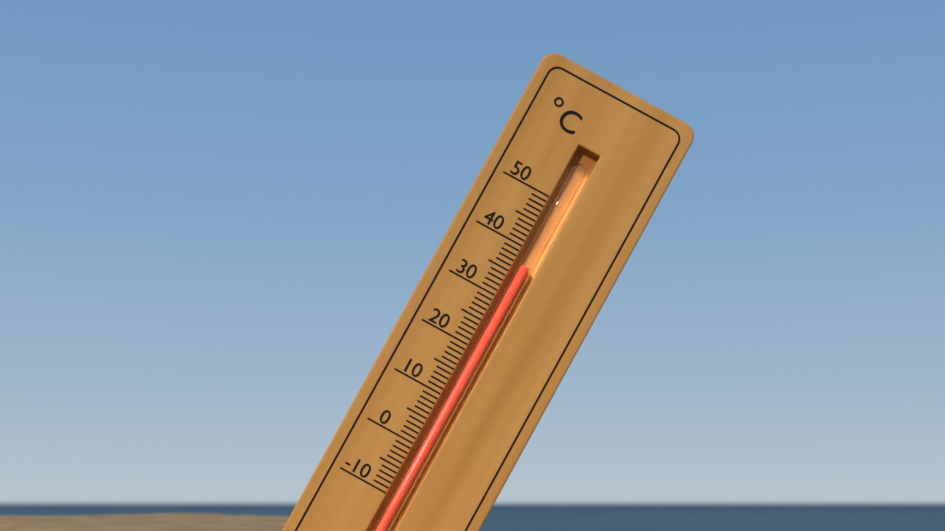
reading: 37 °C
